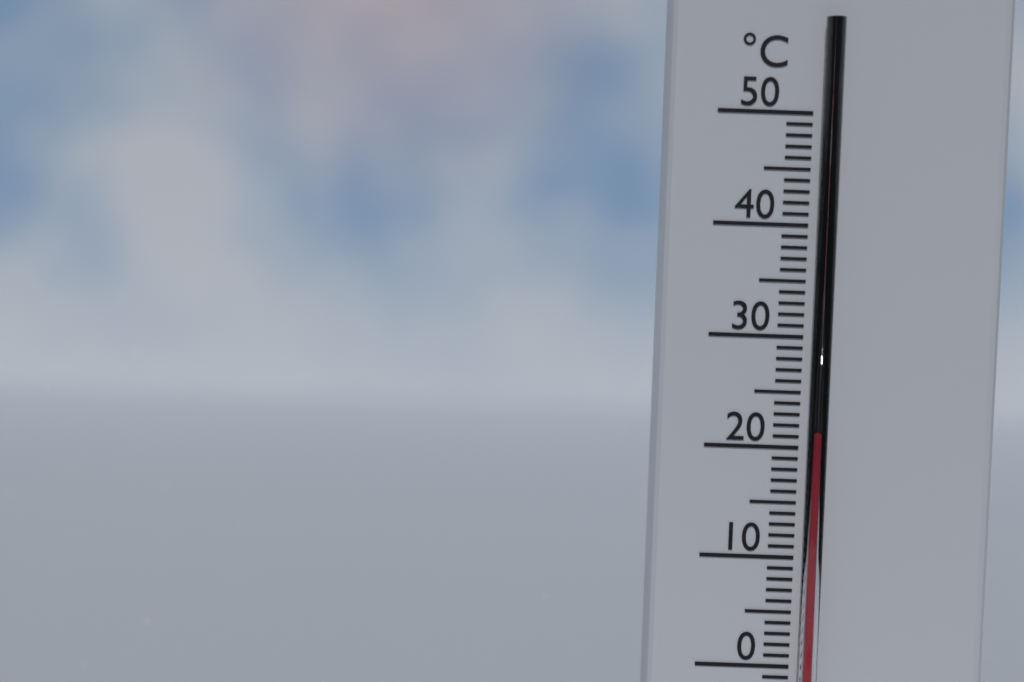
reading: 21 °C
